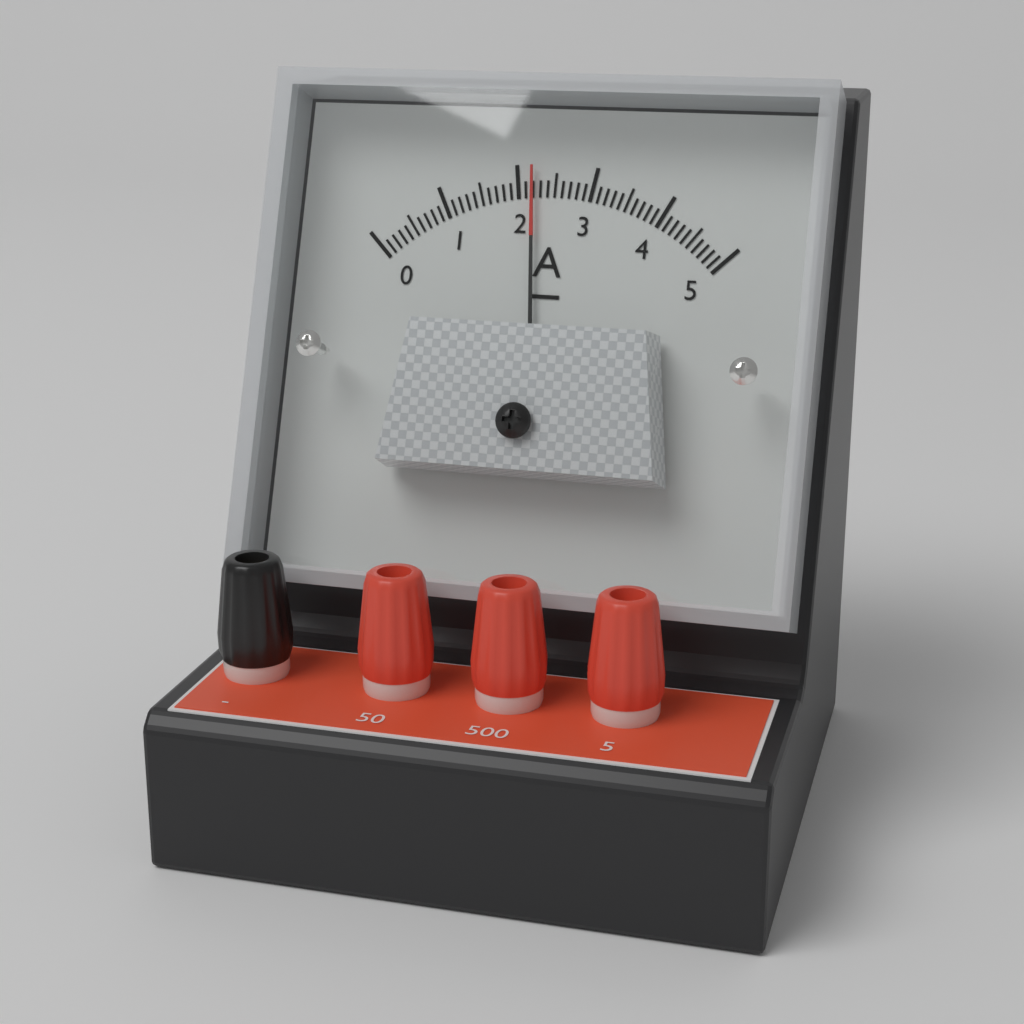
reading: 2.2 A
